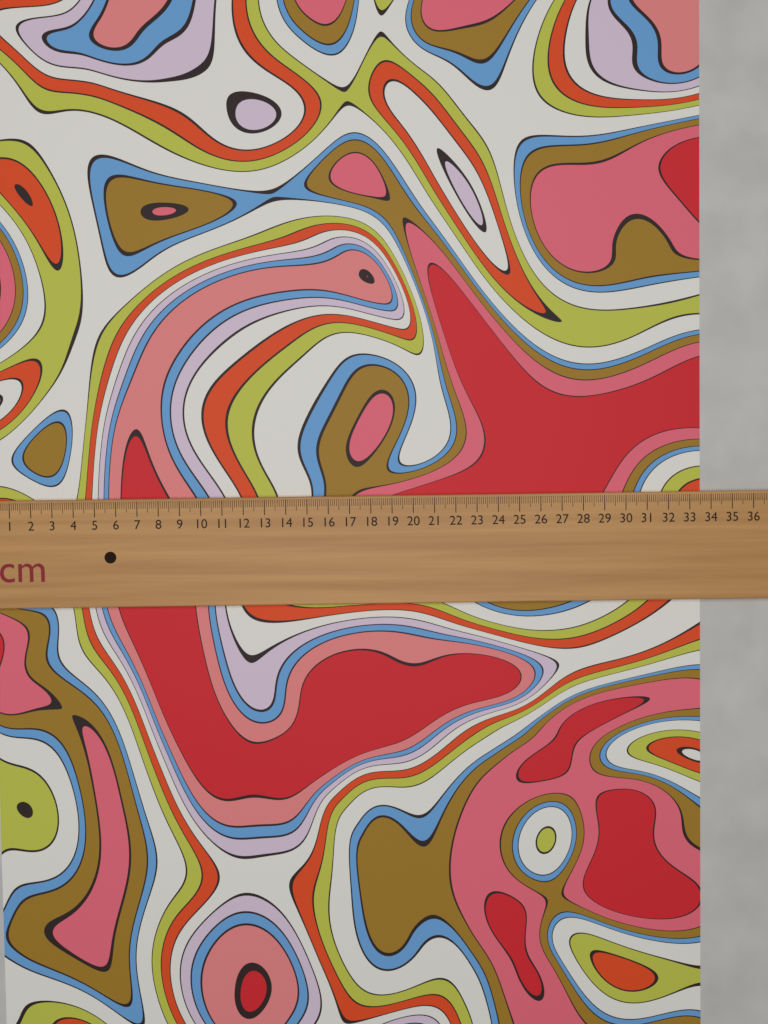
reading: 33.6 cm
